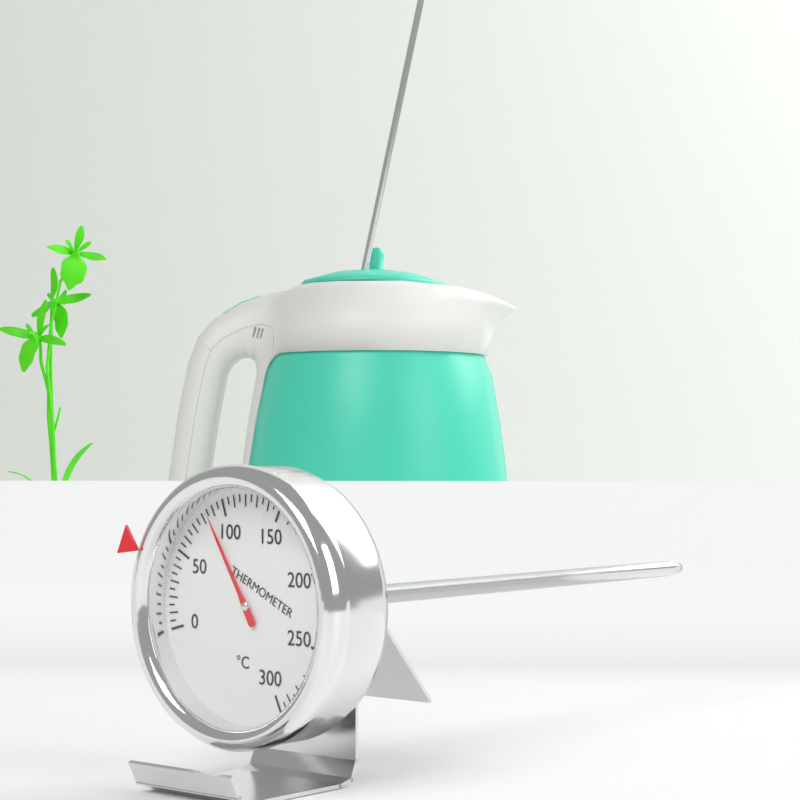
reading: 85 °C
